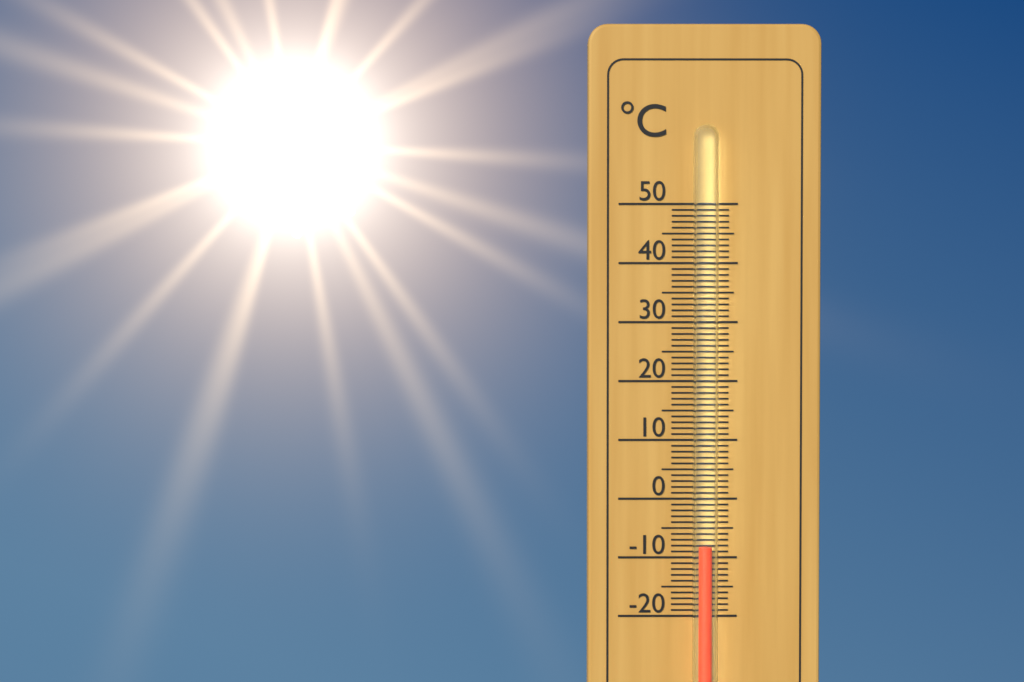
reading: -8 °C
